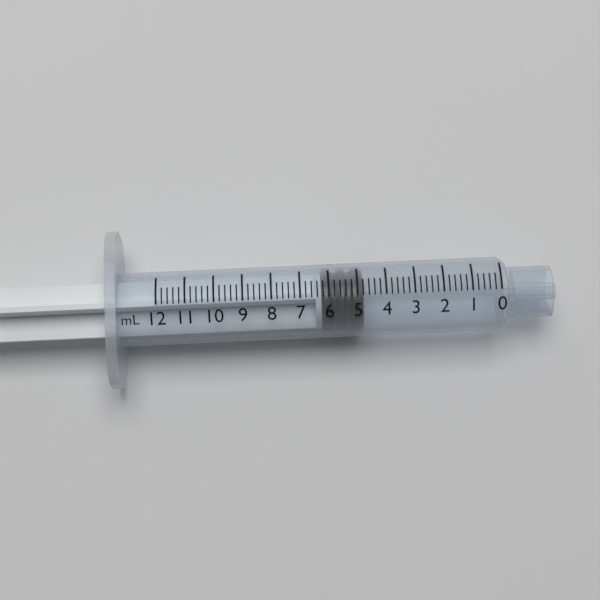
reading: 4.8 mL
